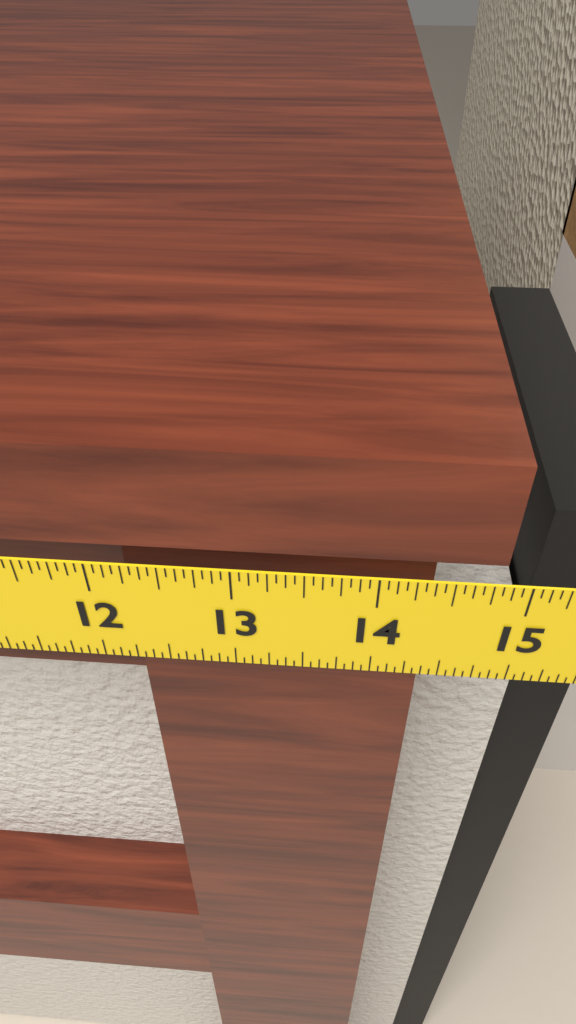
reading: 14.8125 in
